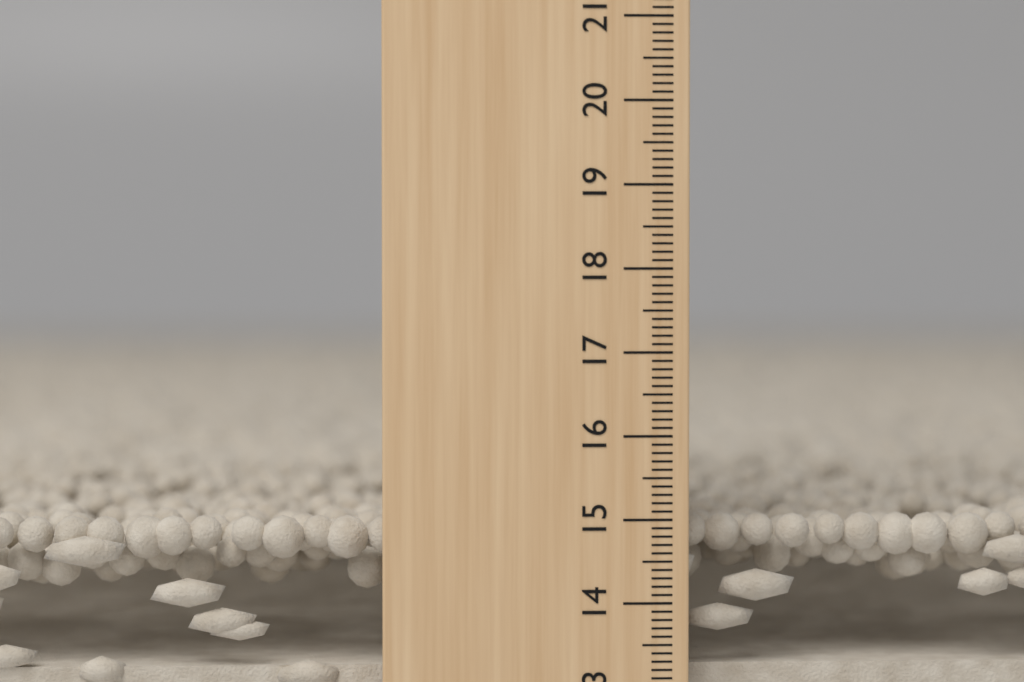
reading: 15.0 cm
